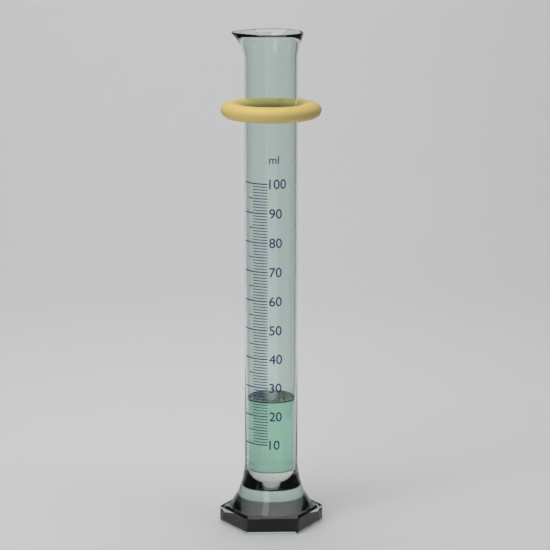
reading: 25 ml
